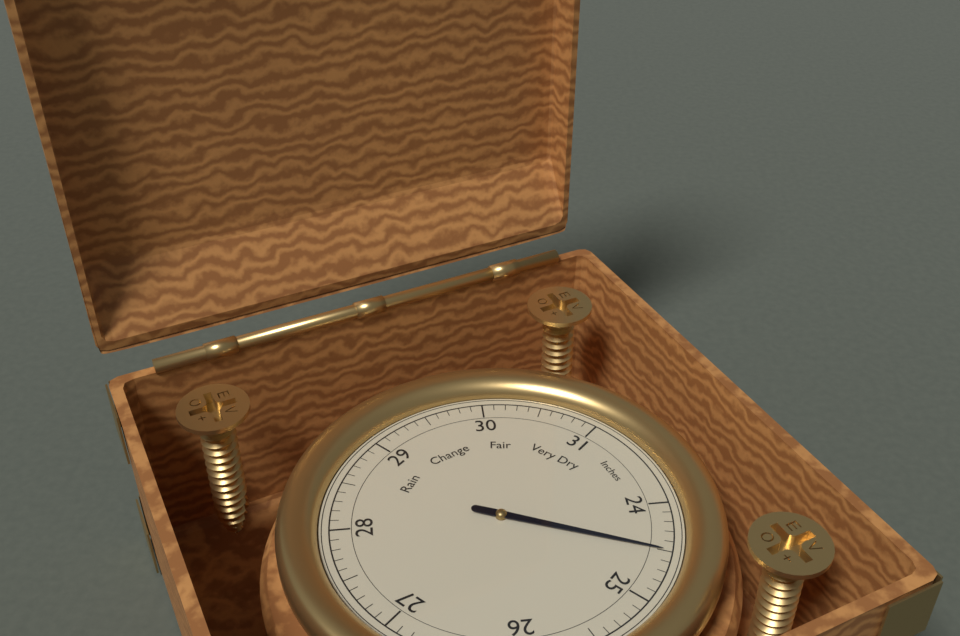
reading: 24.5 Inches
